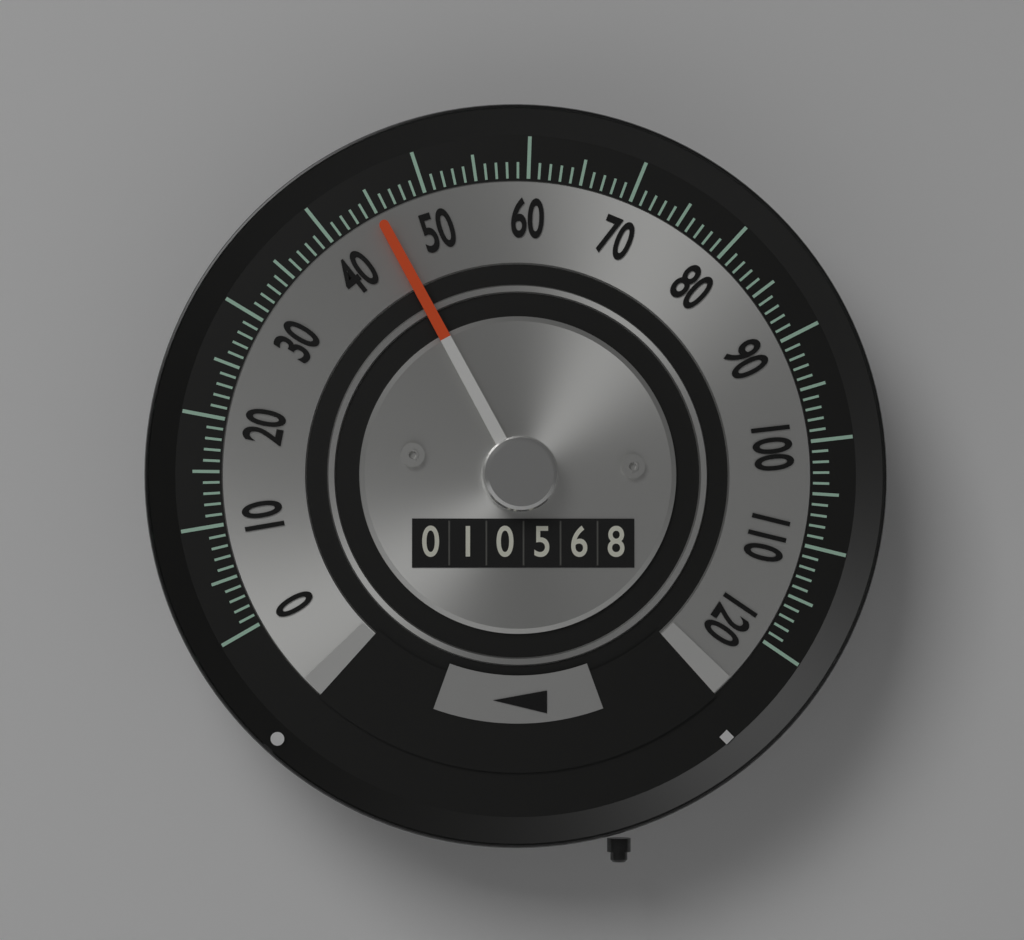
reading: 45 (no unit)
